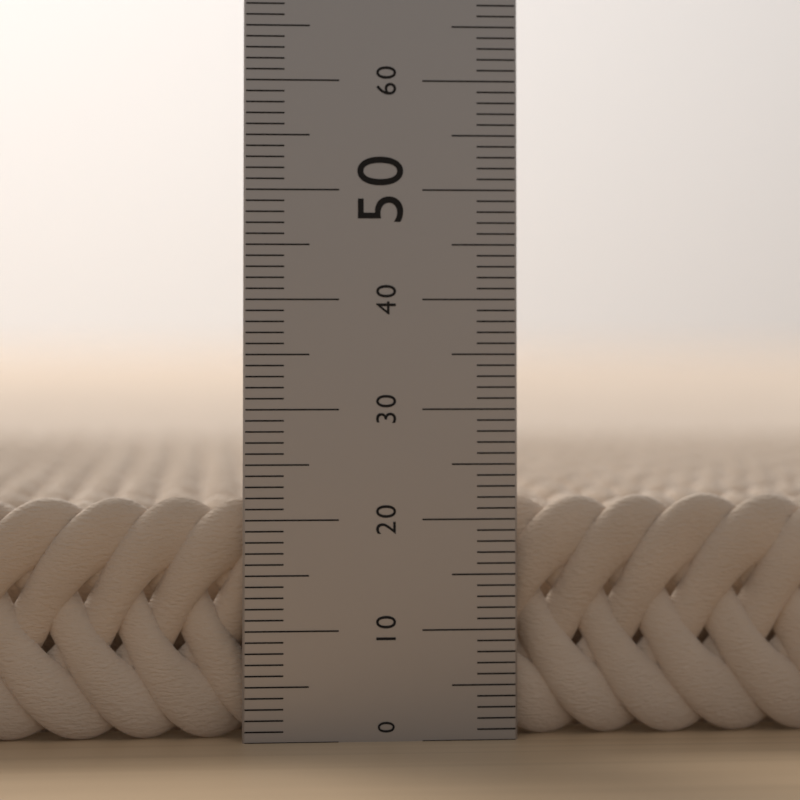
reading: 22 (no unit)
